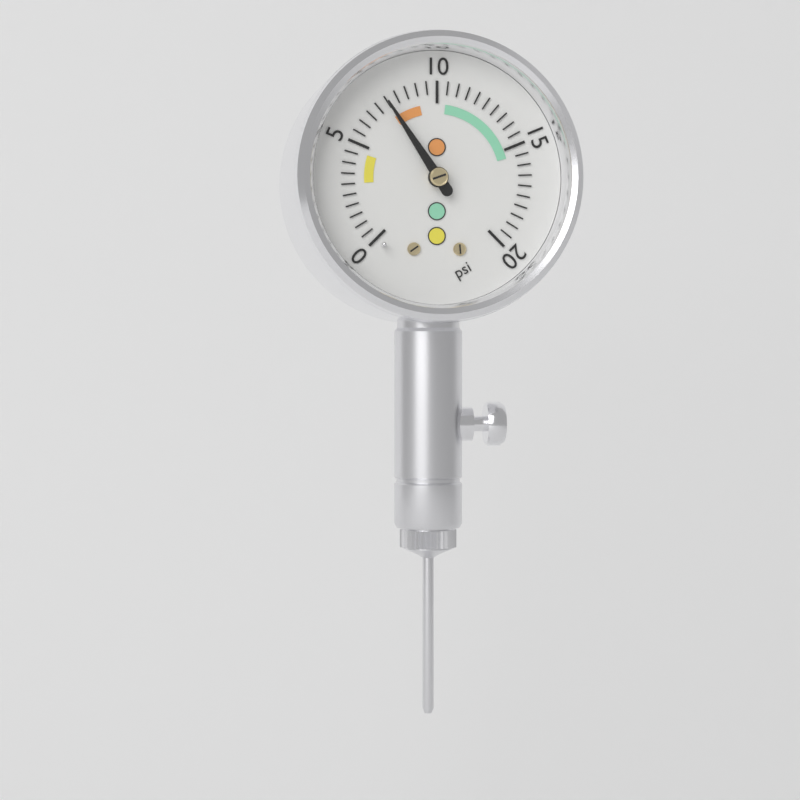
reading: 7.5 psi
